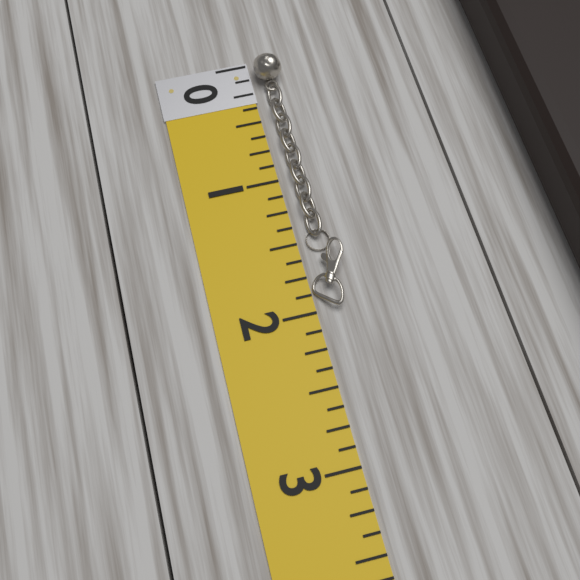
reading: 2.000 (no unit)
